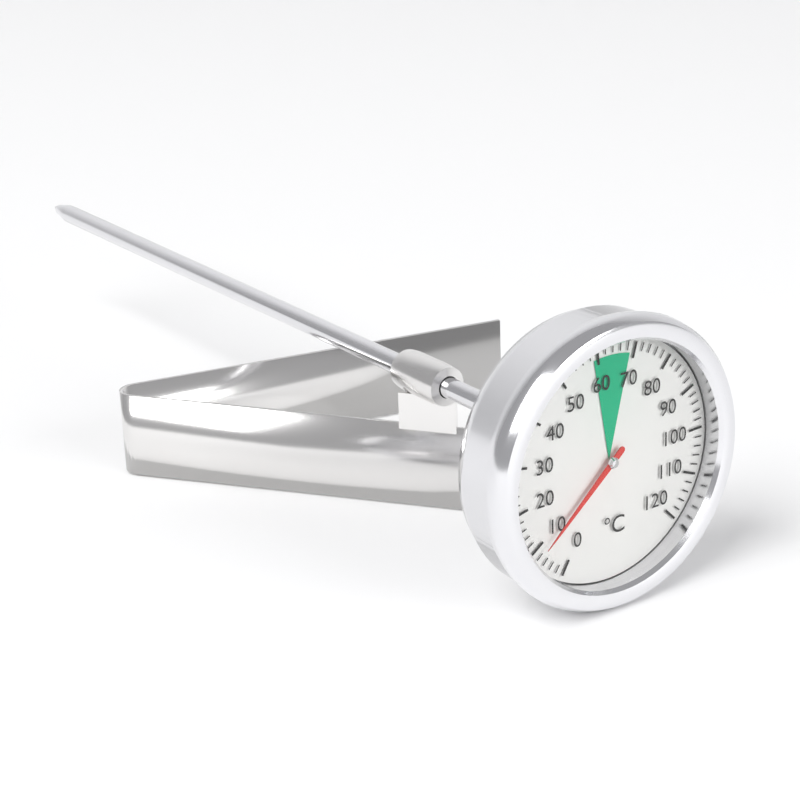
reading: 8 °C
